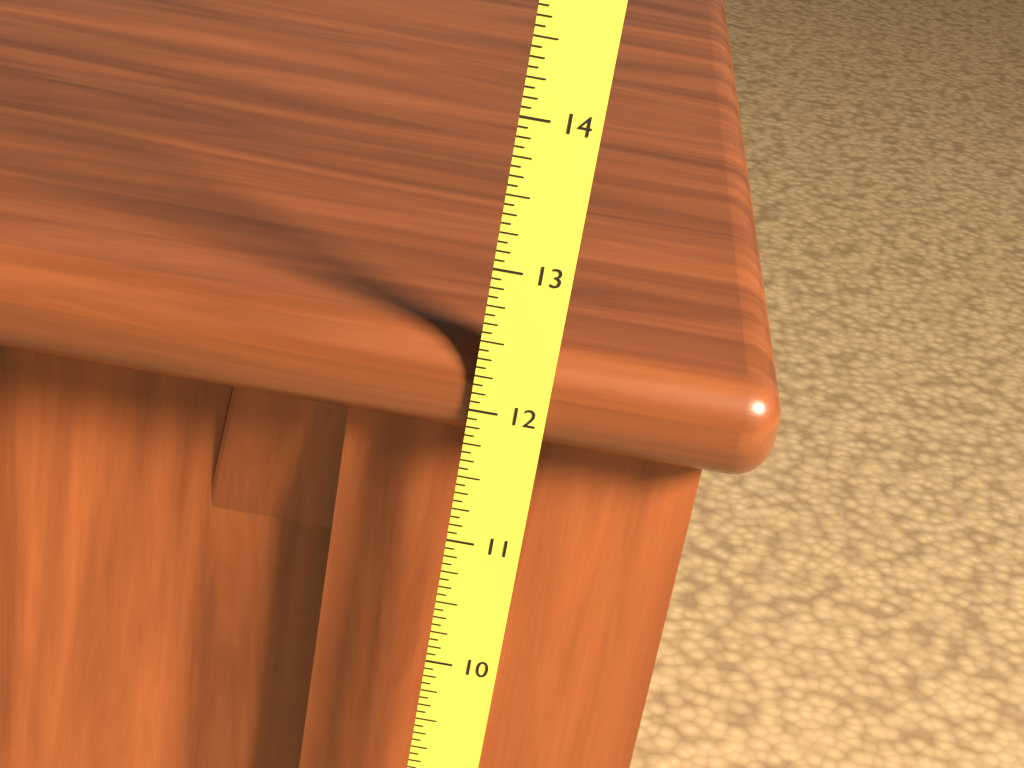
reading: 12.4375 (no unit)
